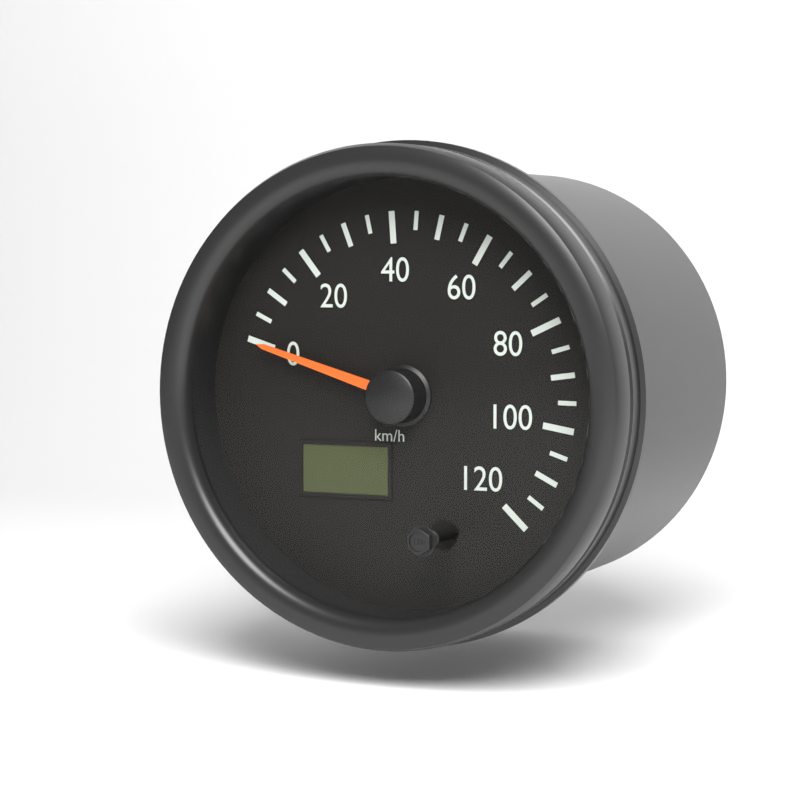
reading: 0 km/h
